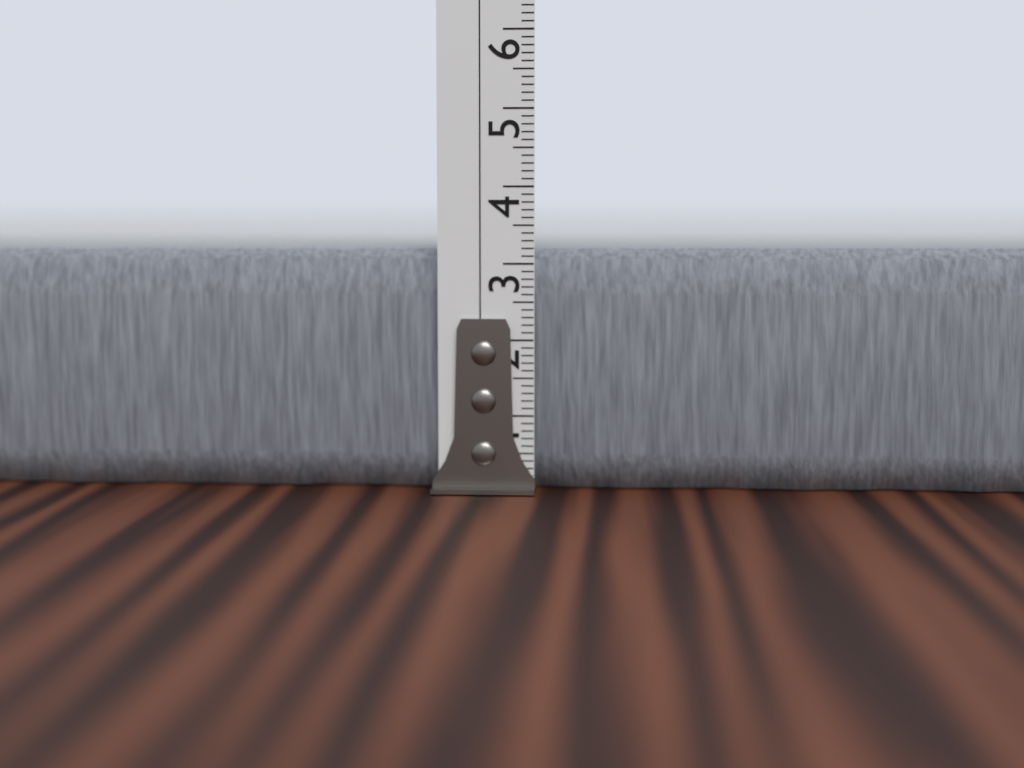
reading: 3.2 cm
